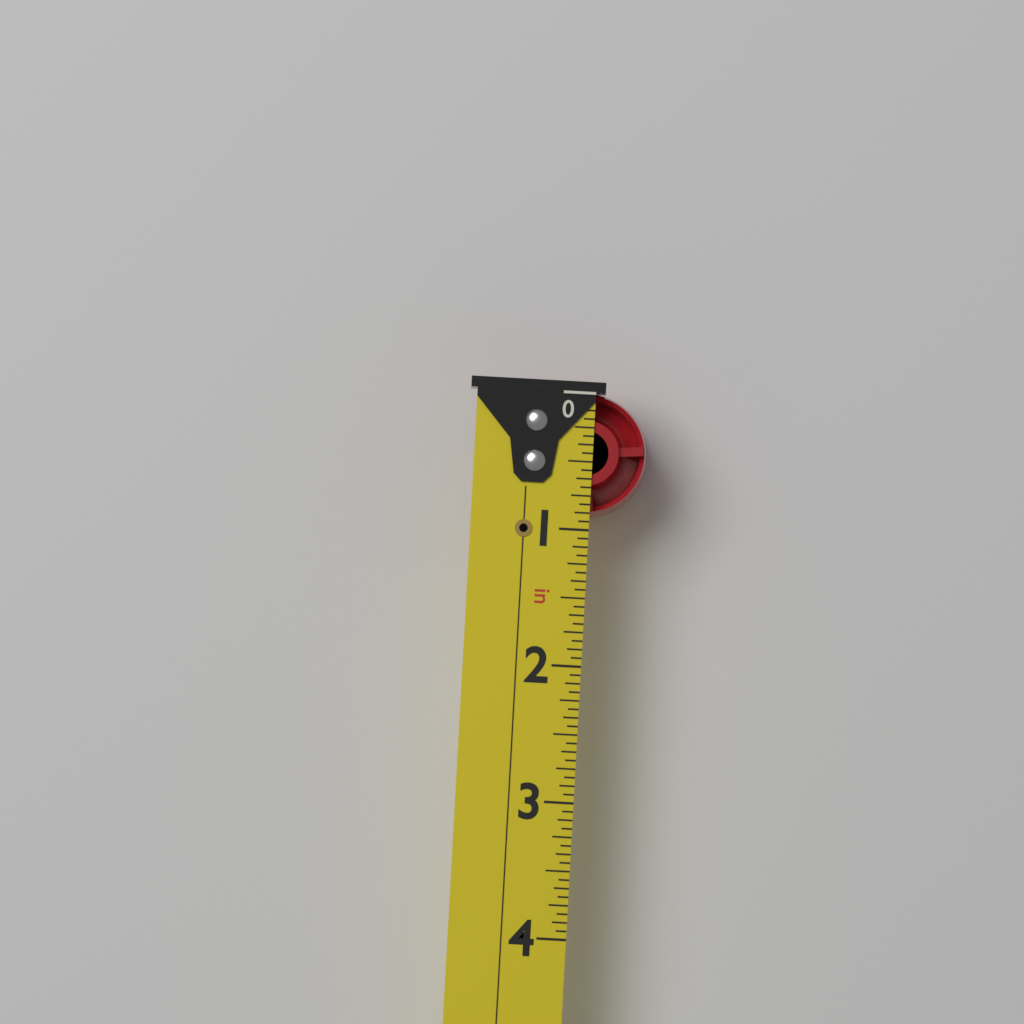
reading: 0.8750 in
